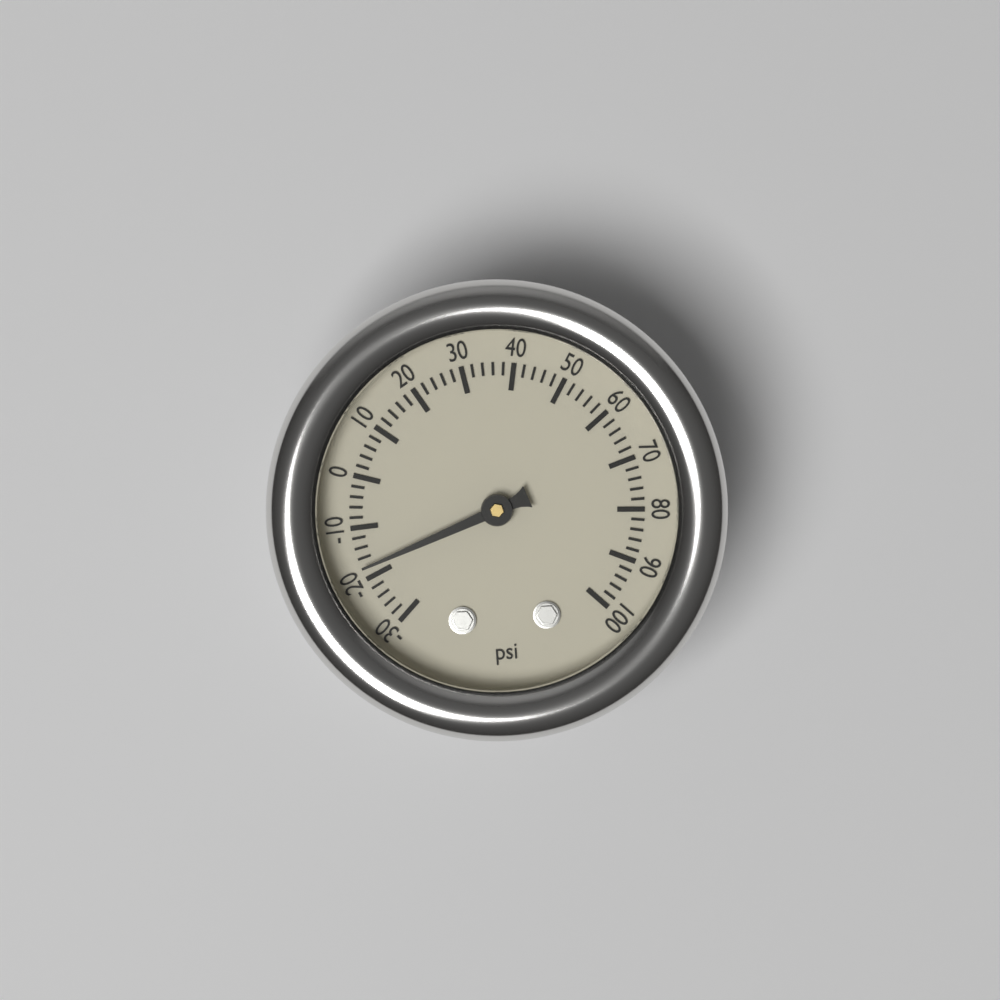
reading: -18 psi
